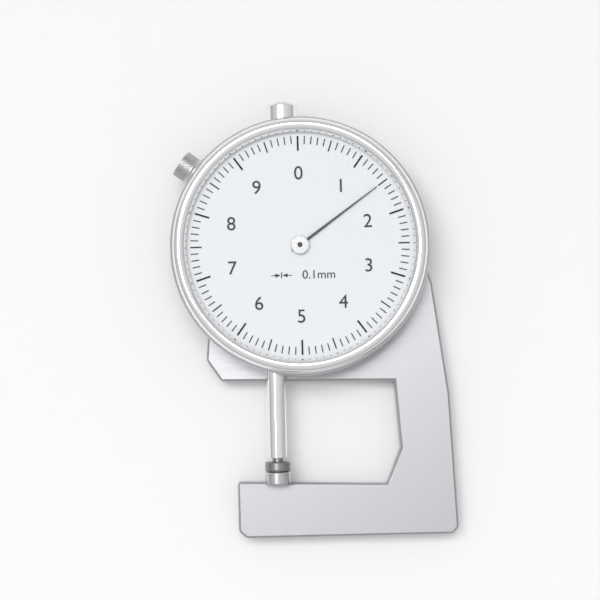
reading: 1.5 mm
